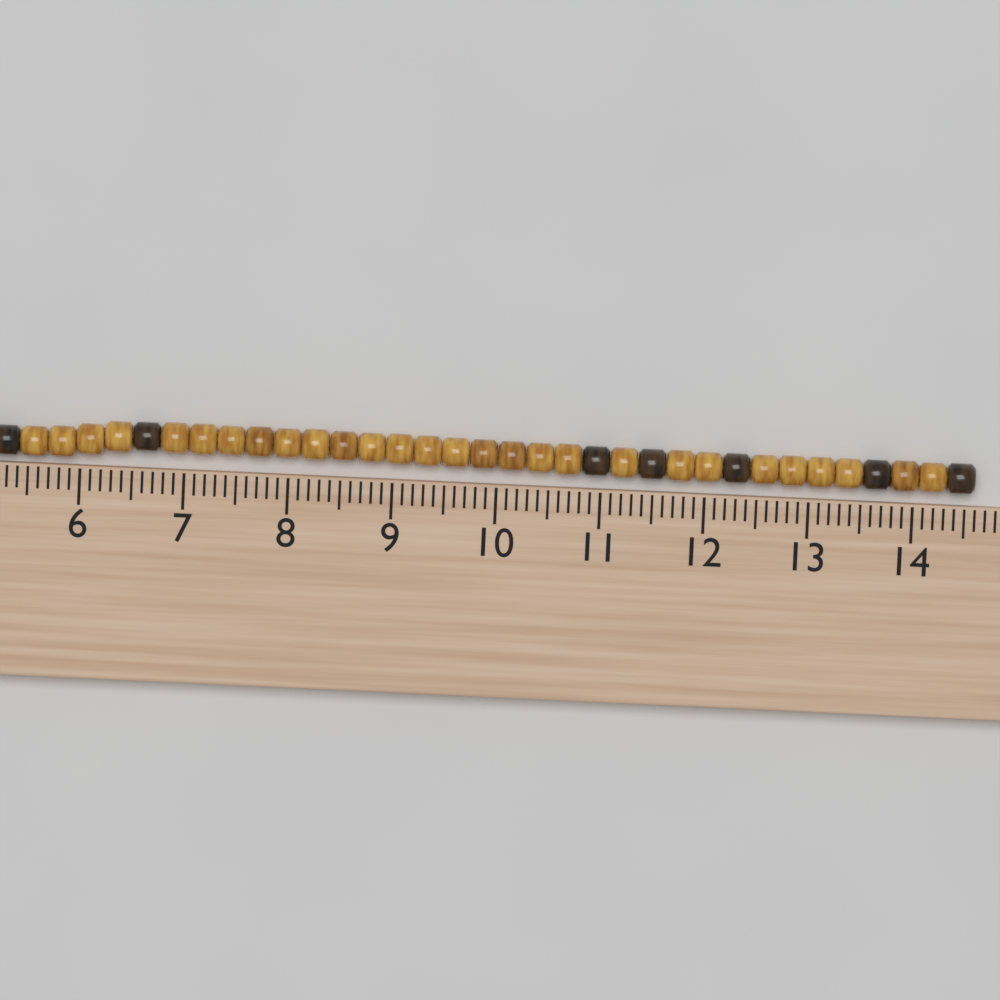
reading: 14.6 cm
